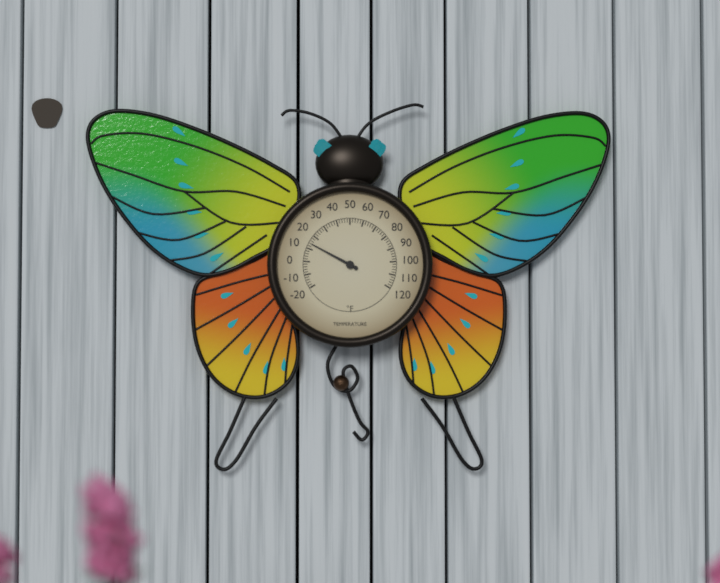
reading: 14 °F
